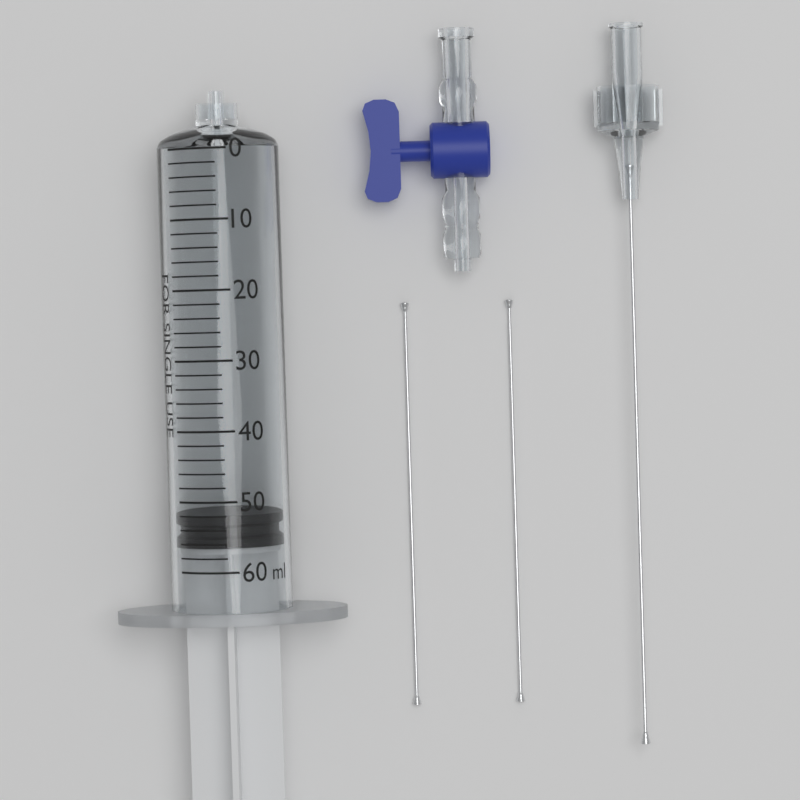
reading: 52 ml
